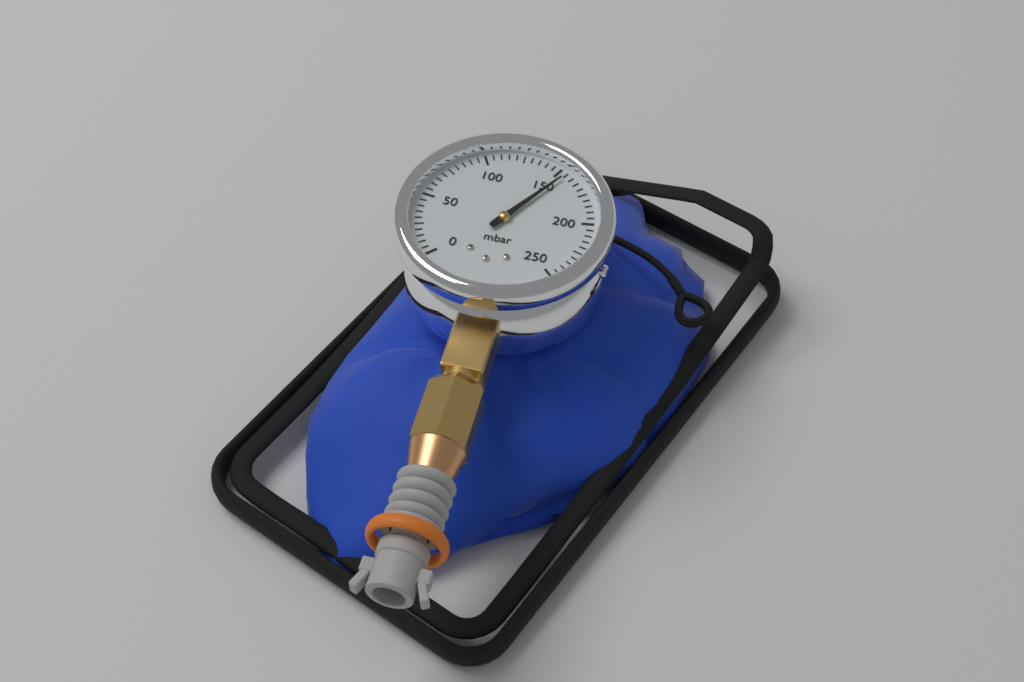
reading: 155 mbar
